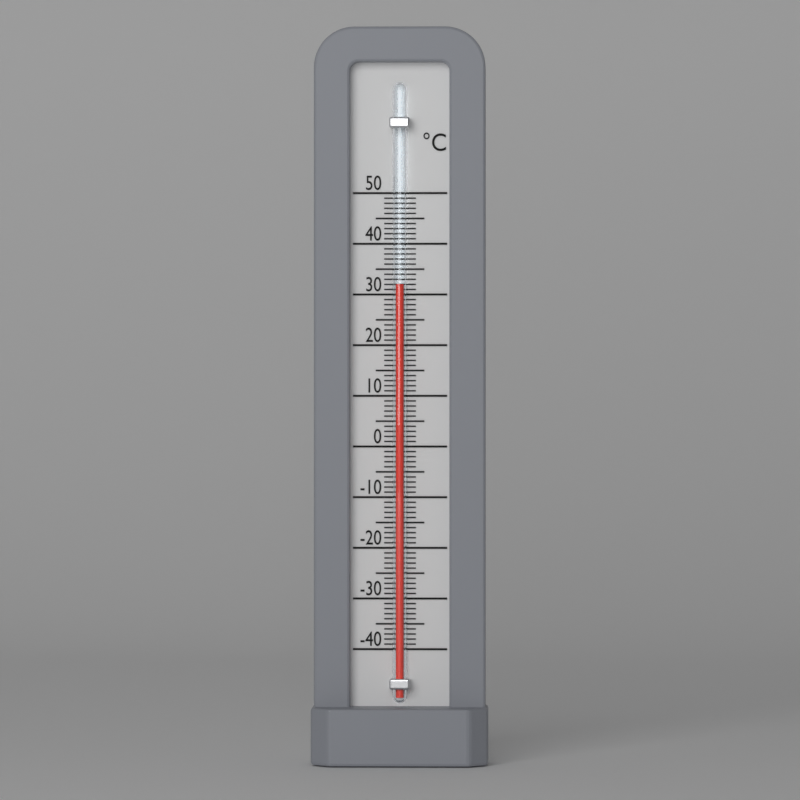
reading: 32 °C
